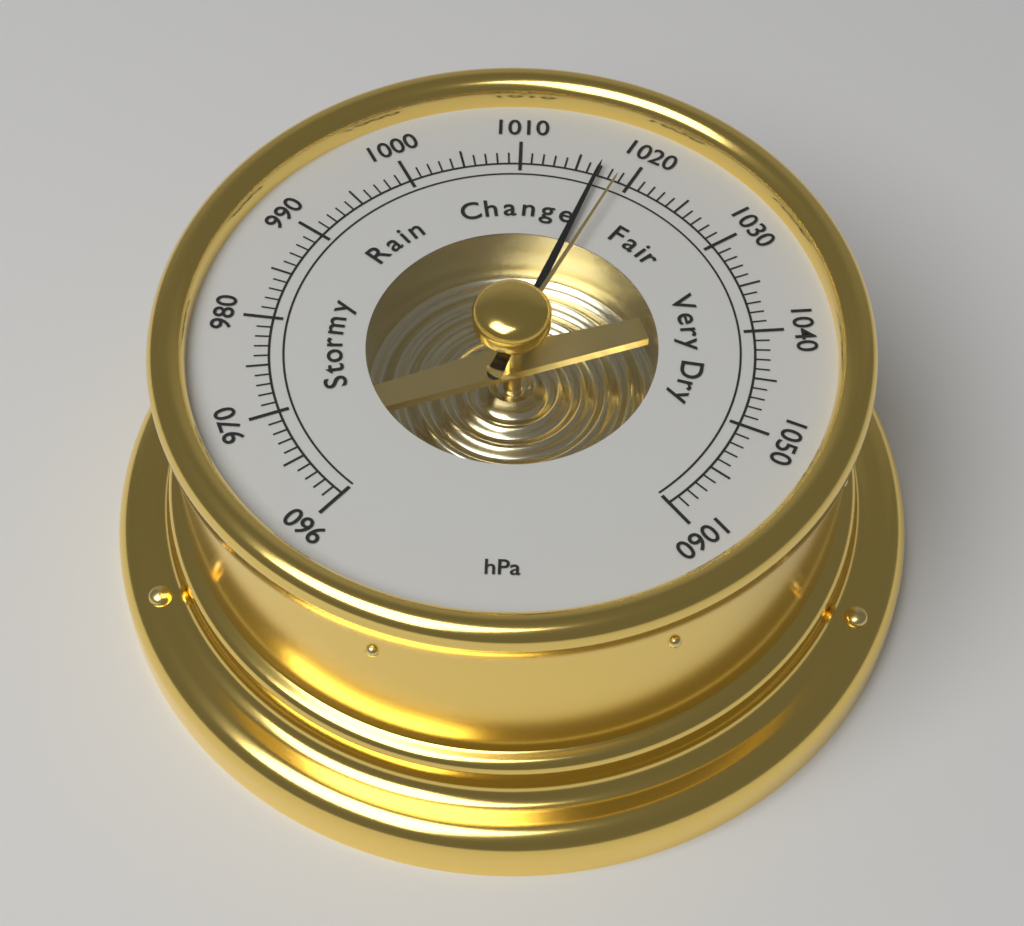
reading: 1017 hPa
